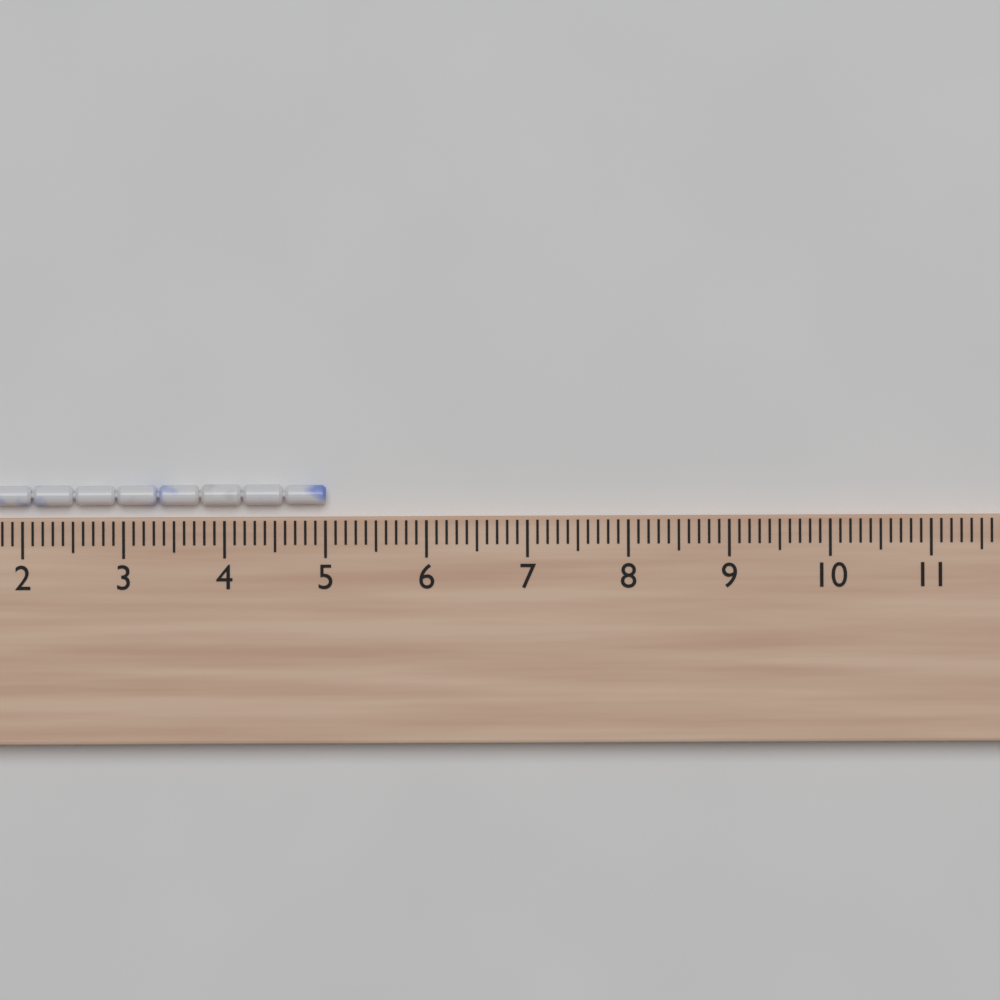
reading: 5.0 cm
